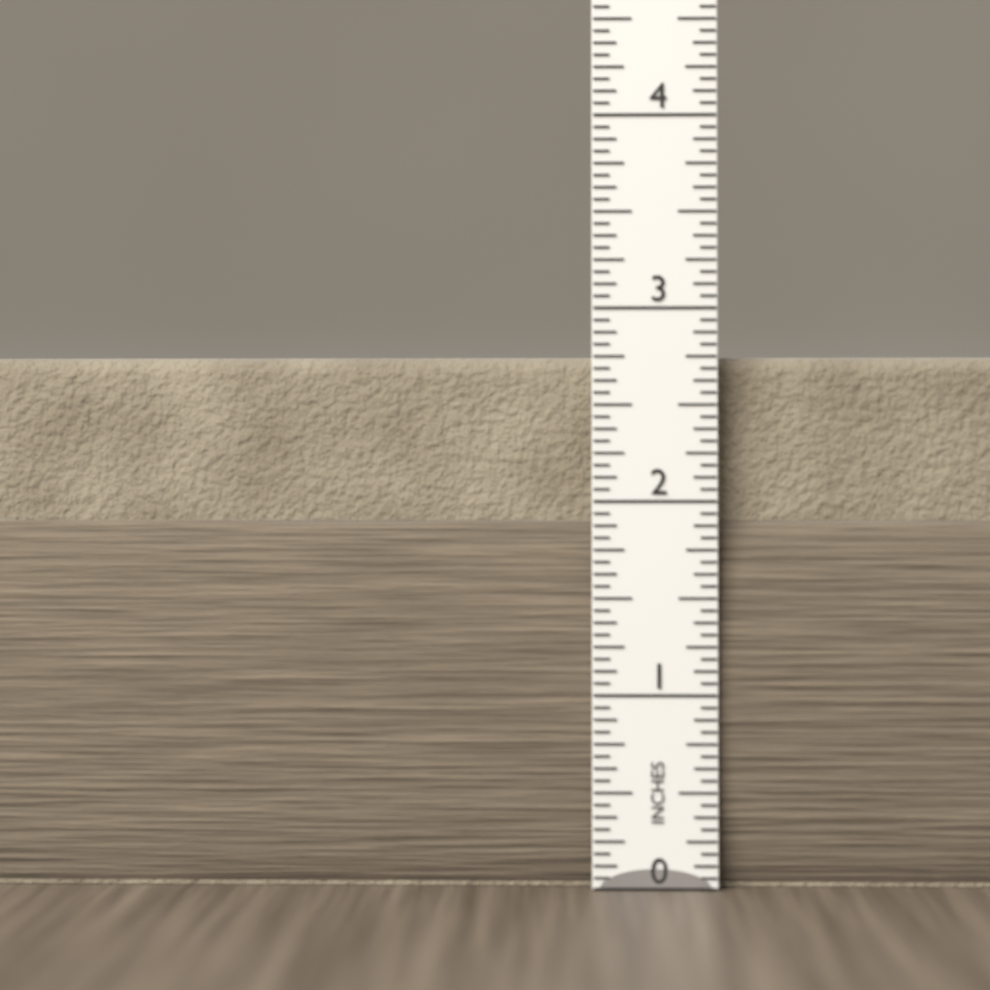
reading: 2.7500 in
